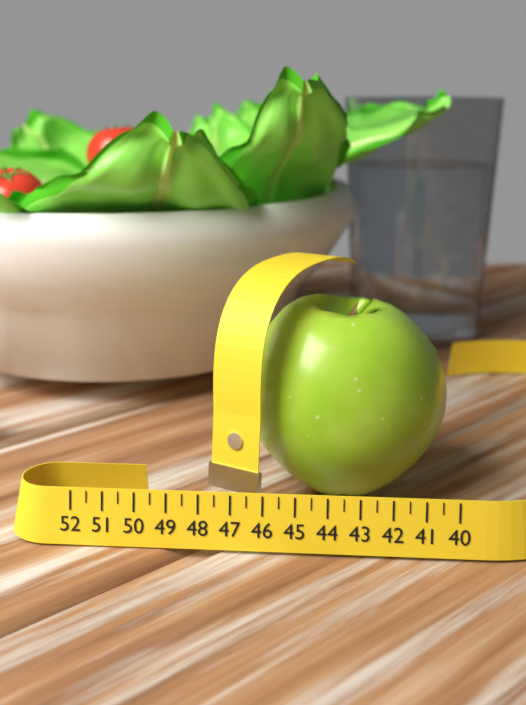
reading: 47.0 (no unit)
